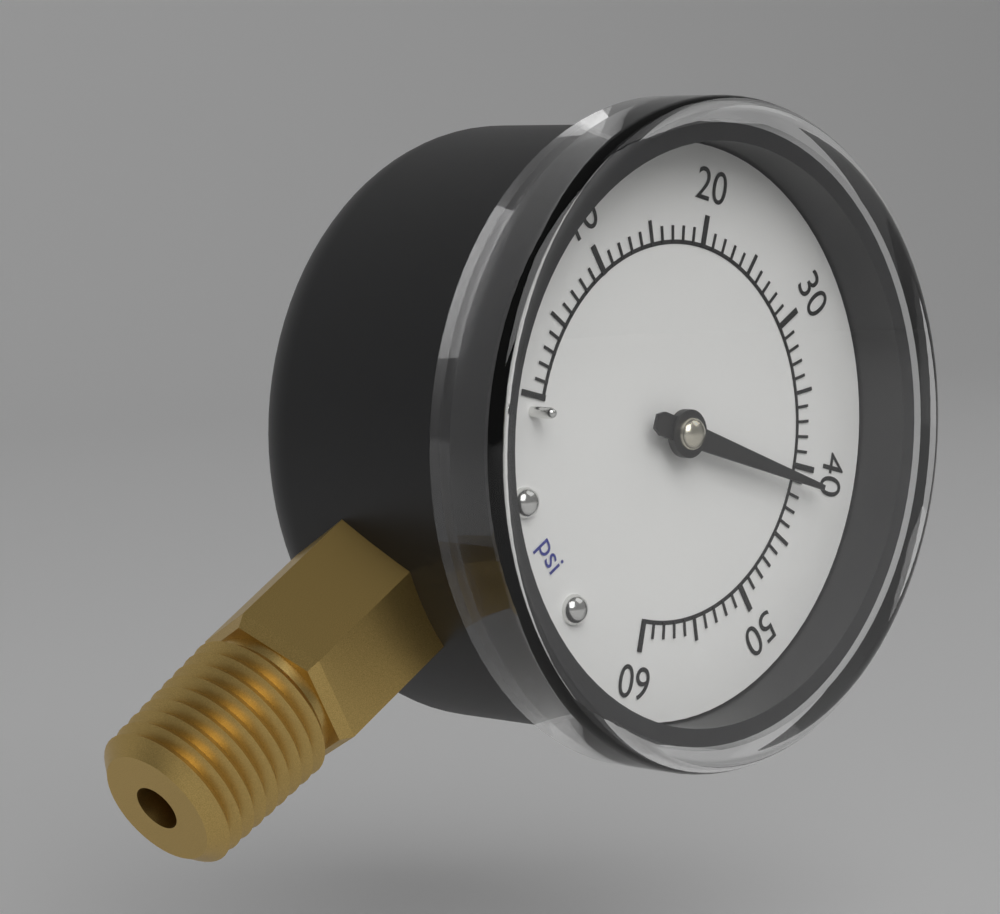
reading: 41 psi
